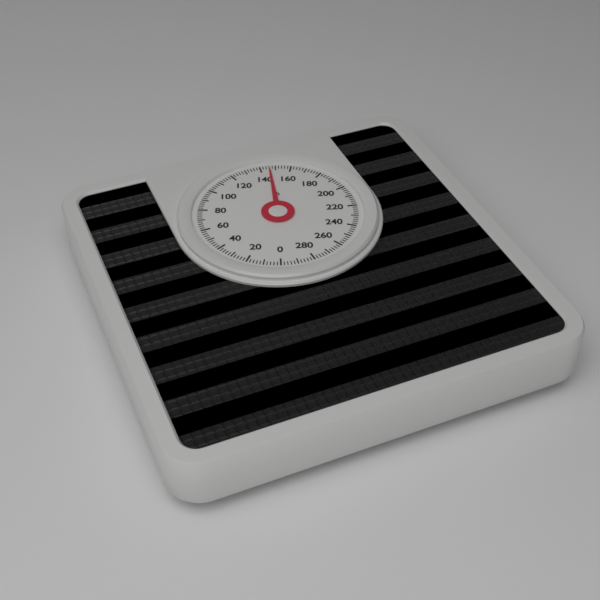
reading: 146 lb
